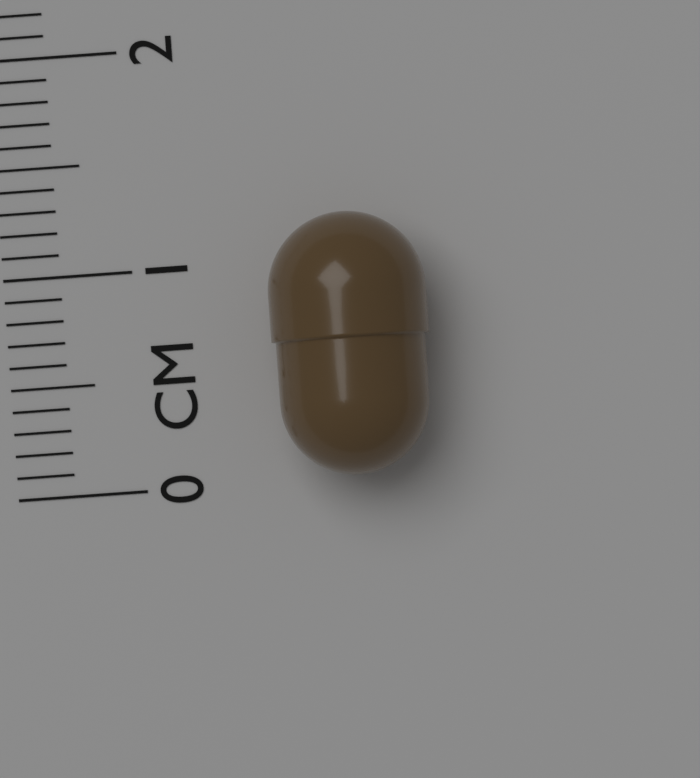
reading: 1.2 cm
